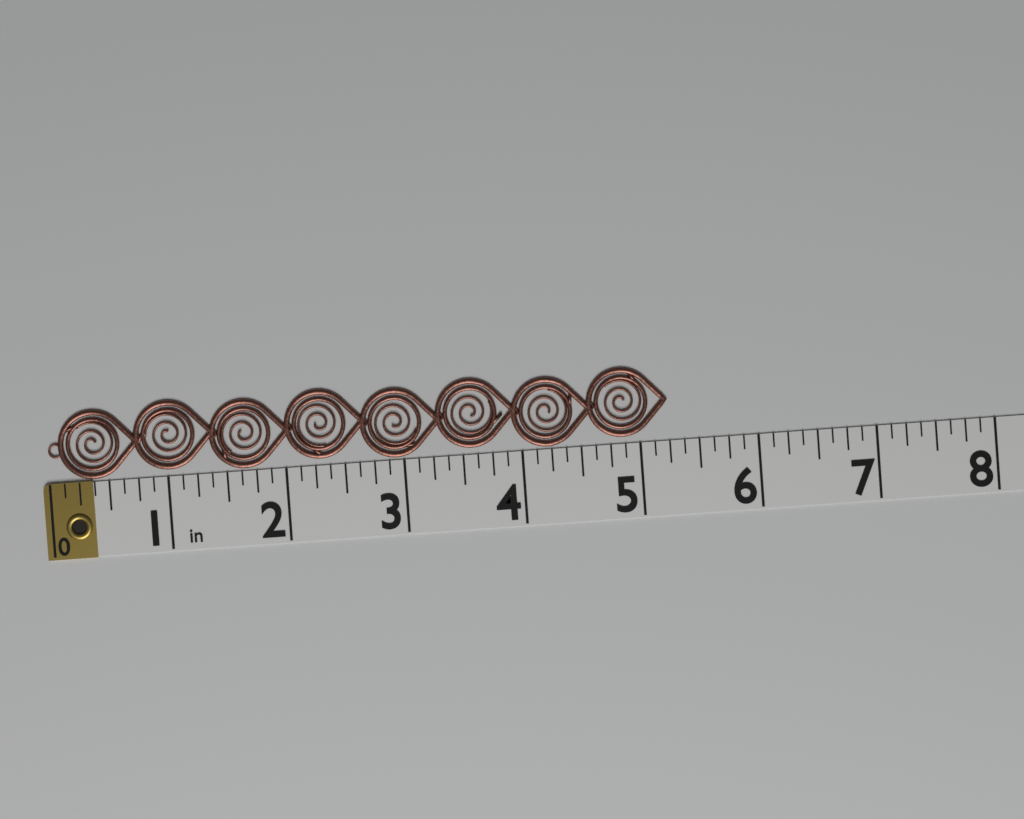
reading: 5.250 in
